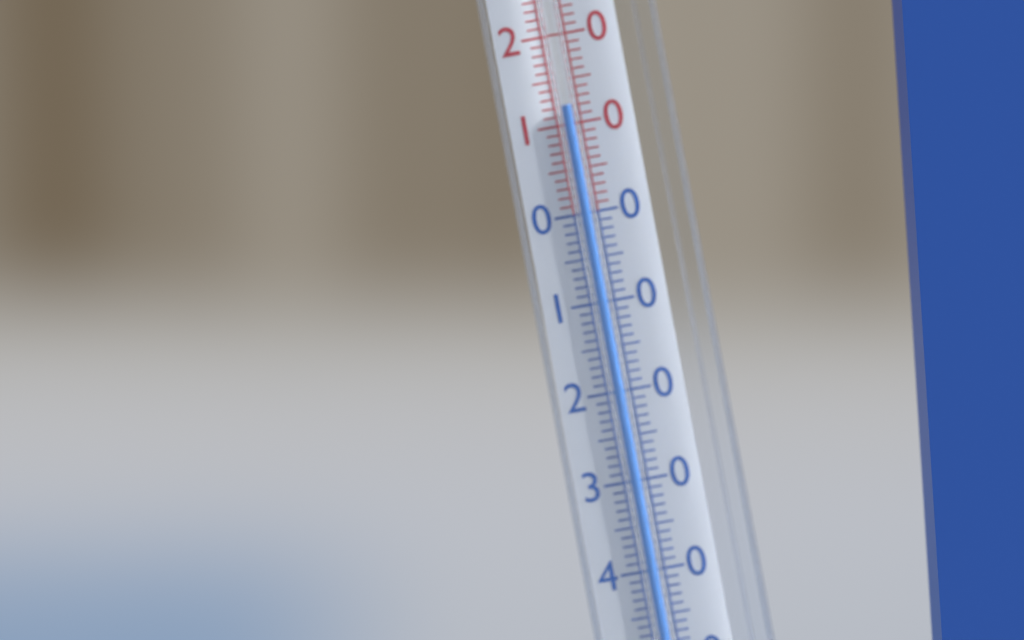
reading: 12 °C
